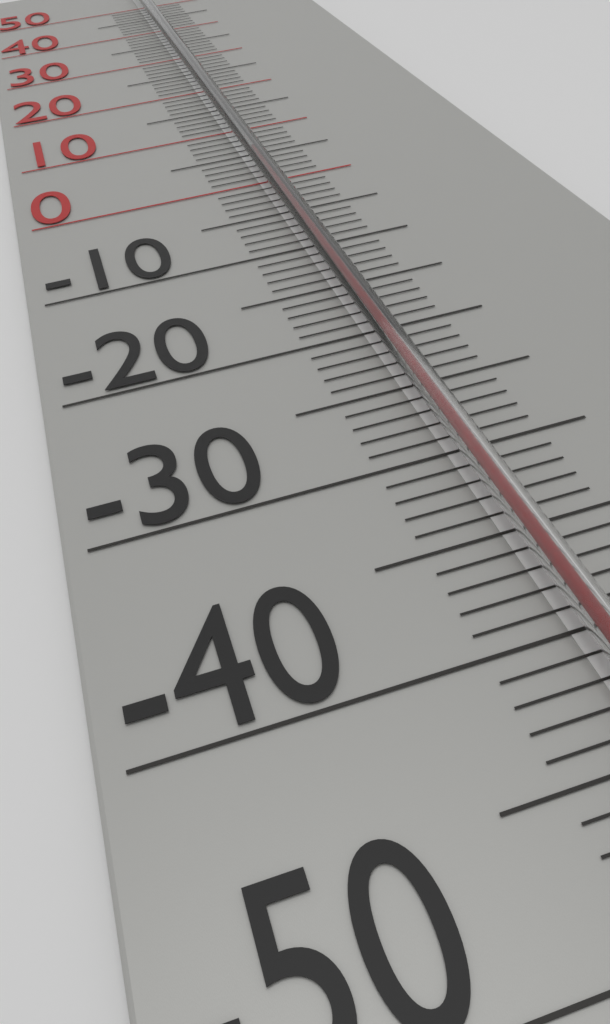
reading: 3 °C
